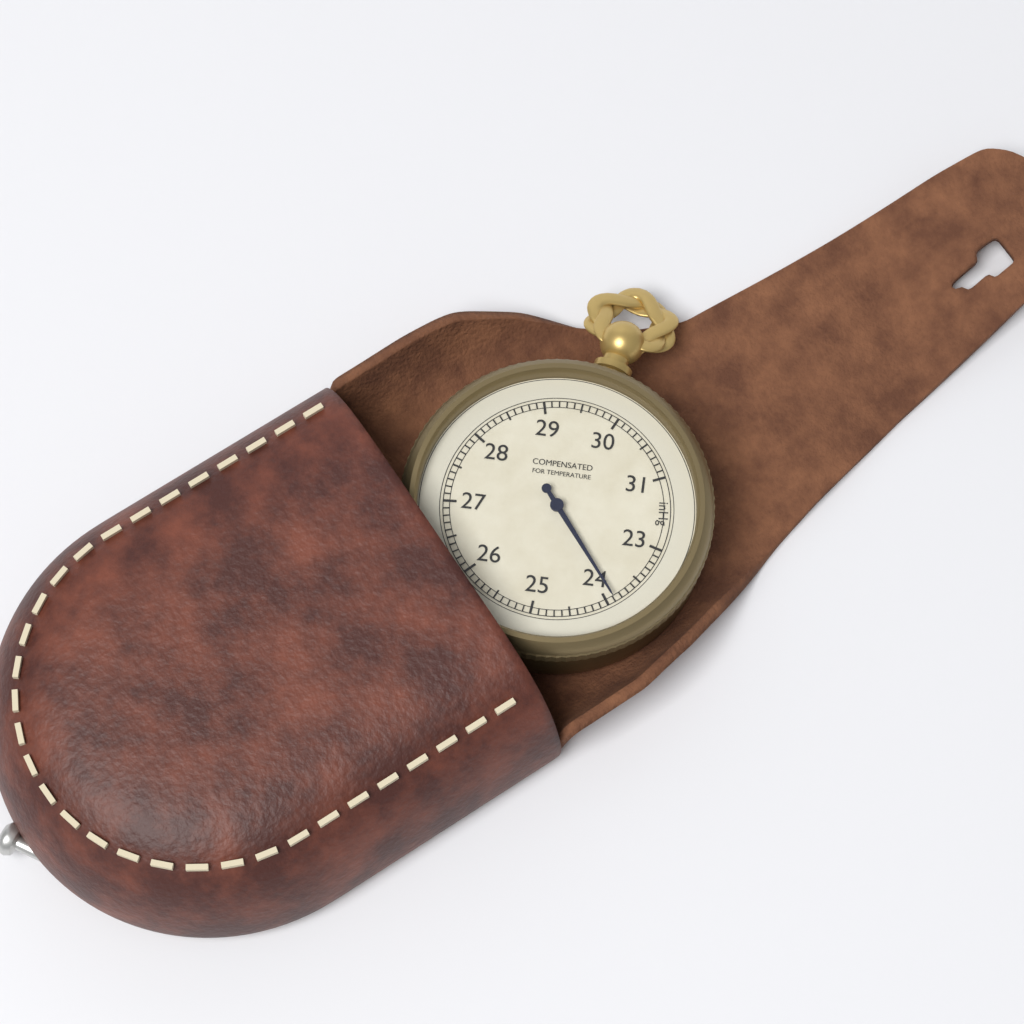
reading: 23.9 inHg
